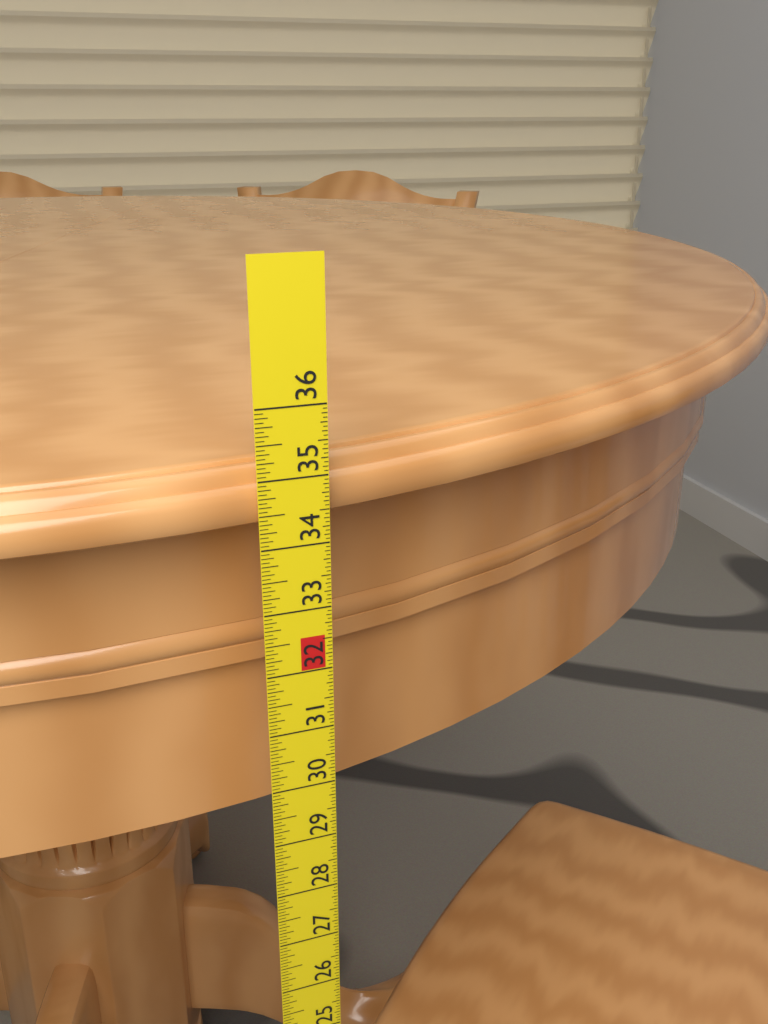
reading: 35.1250 in
